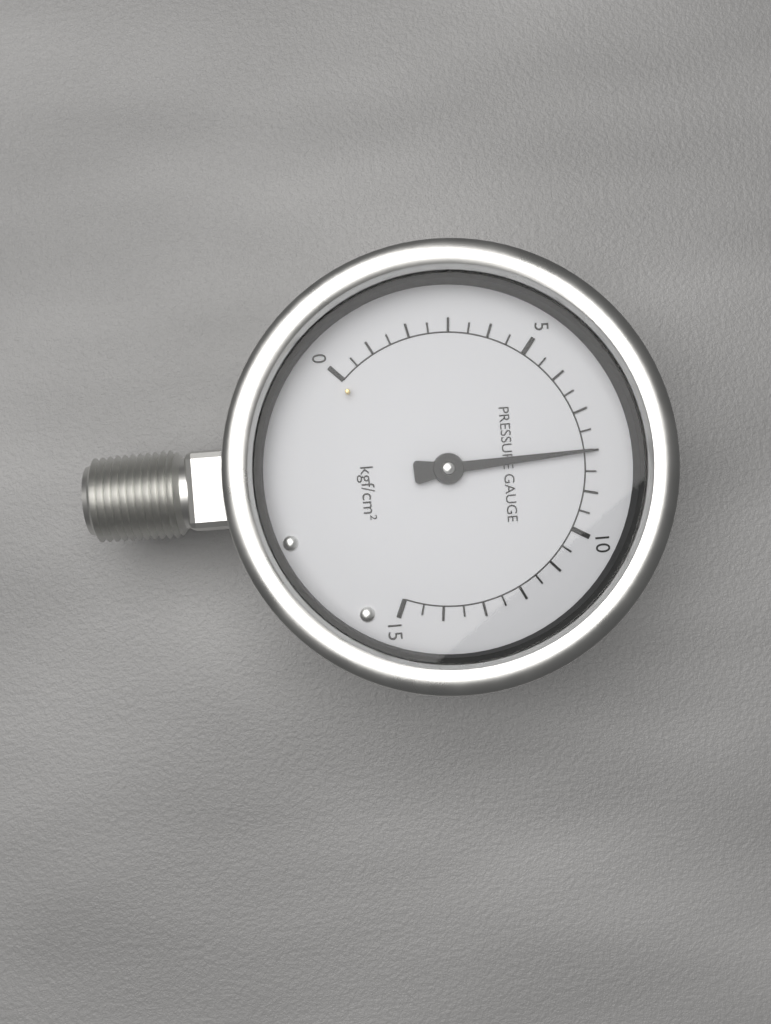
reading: 8.0 kgf/cm²
